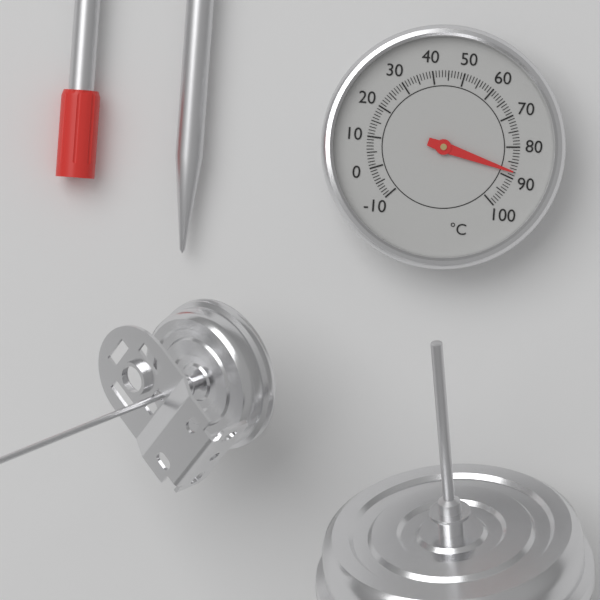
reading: 88 °C
